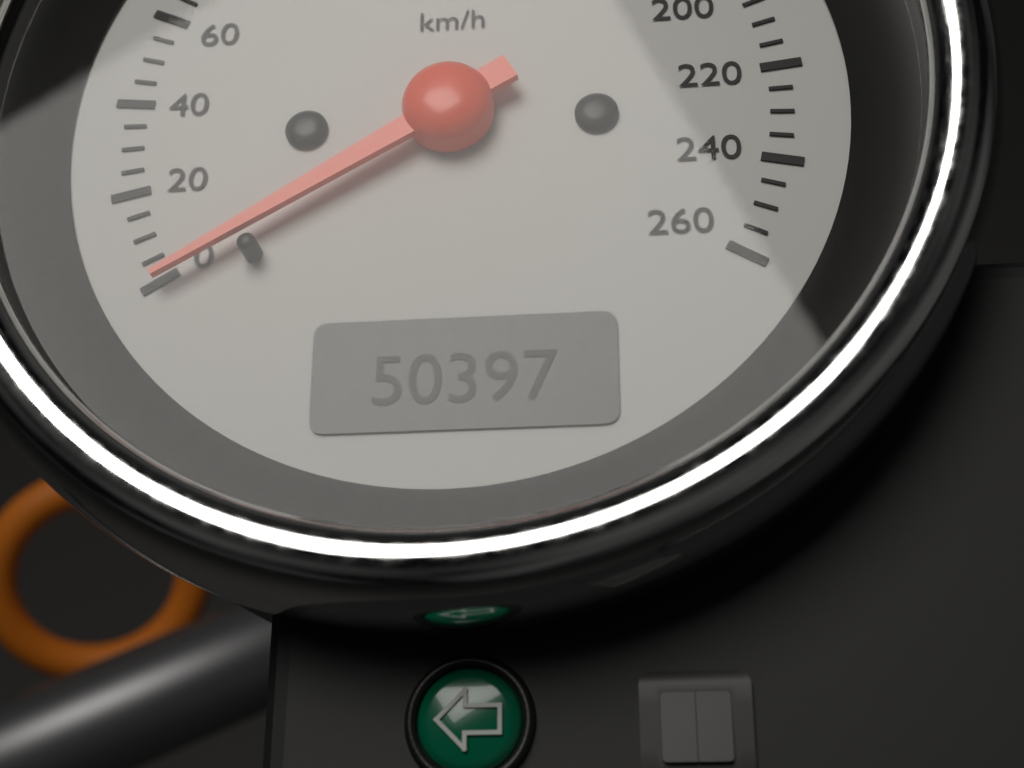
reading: 0 km/h
